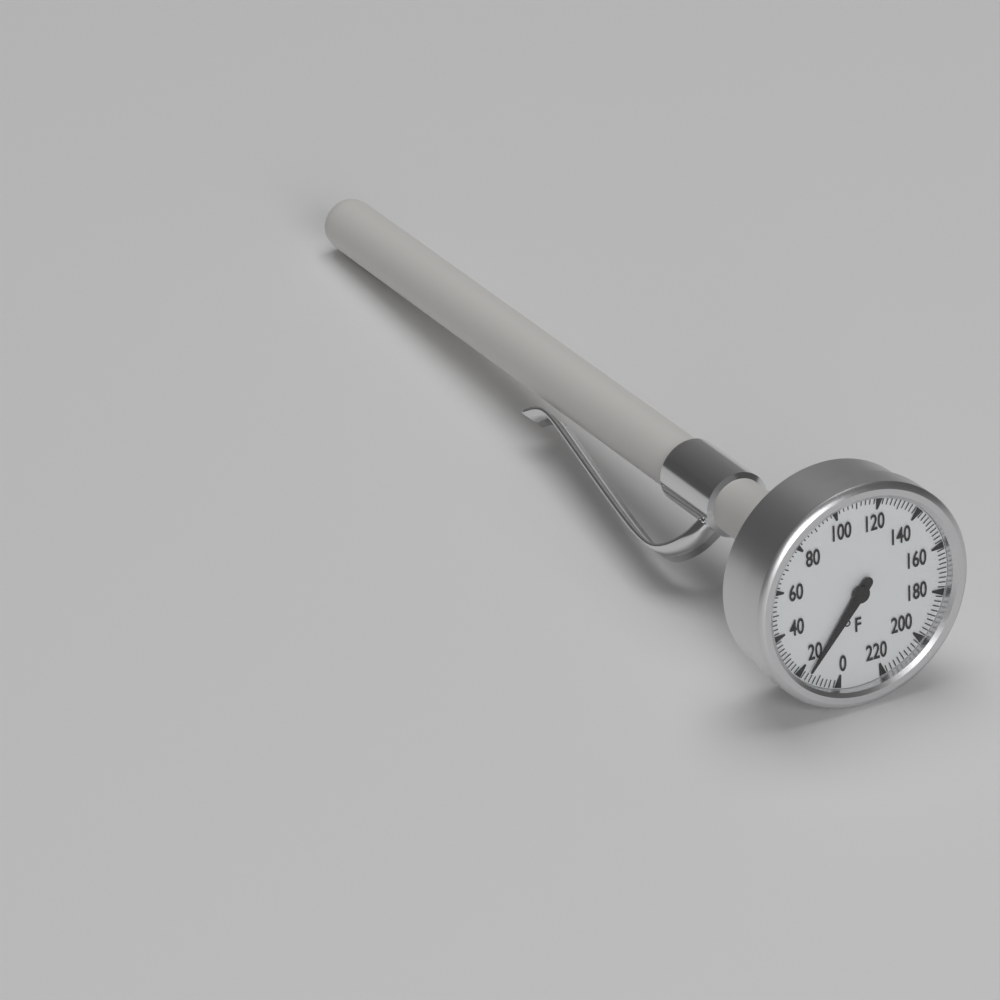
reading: 16 °F
